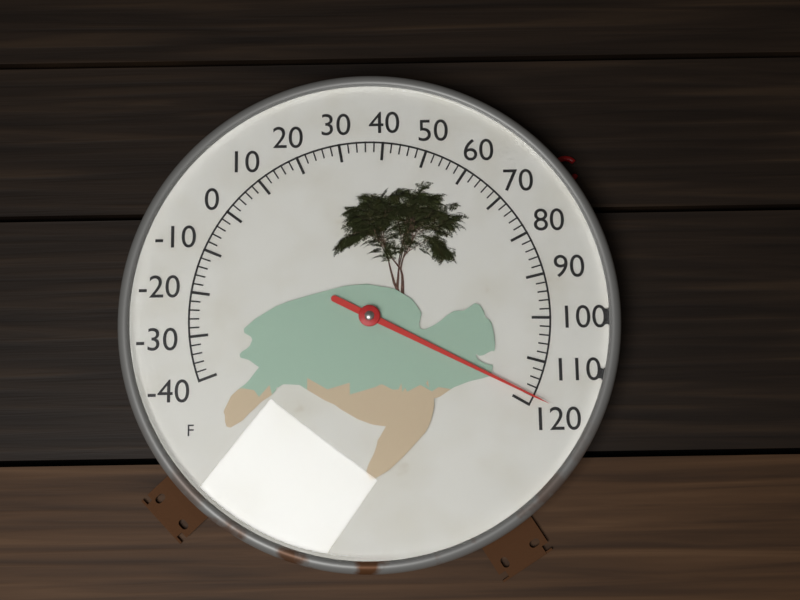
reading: 118 °F
